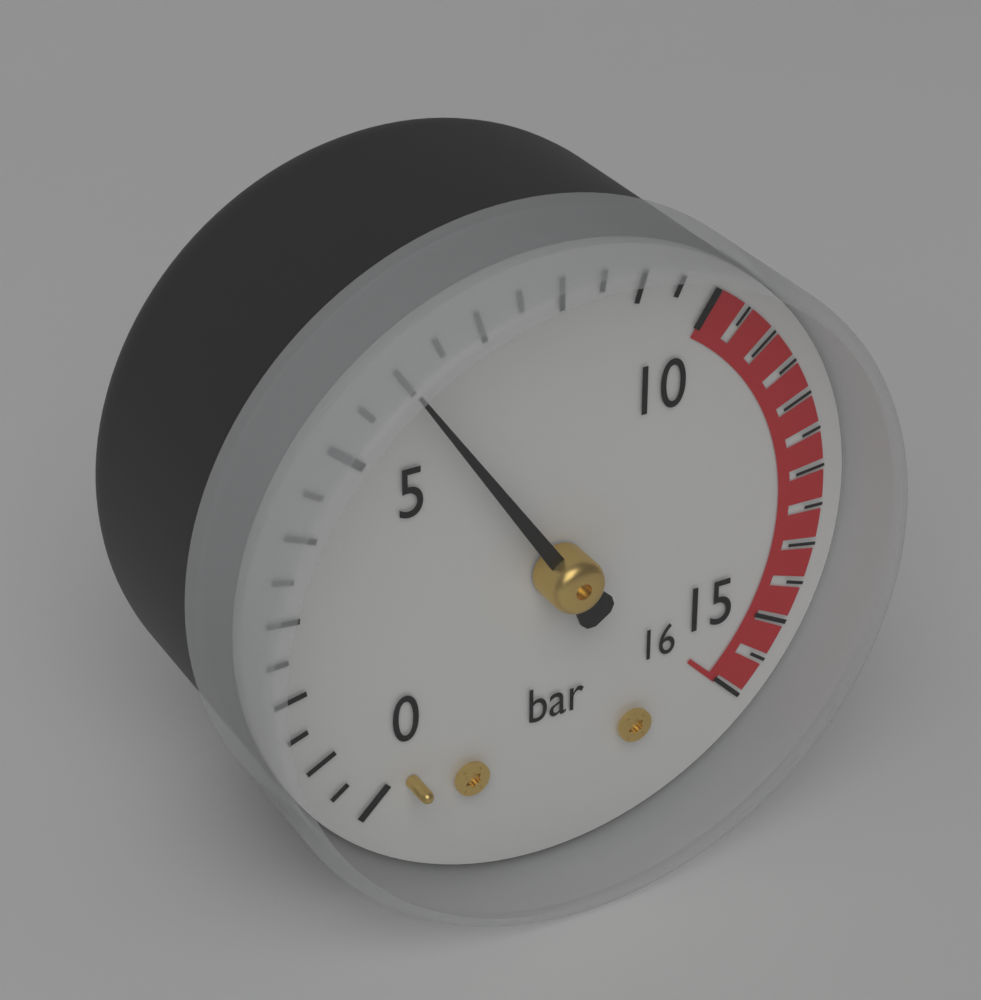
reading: 6.0 bar
